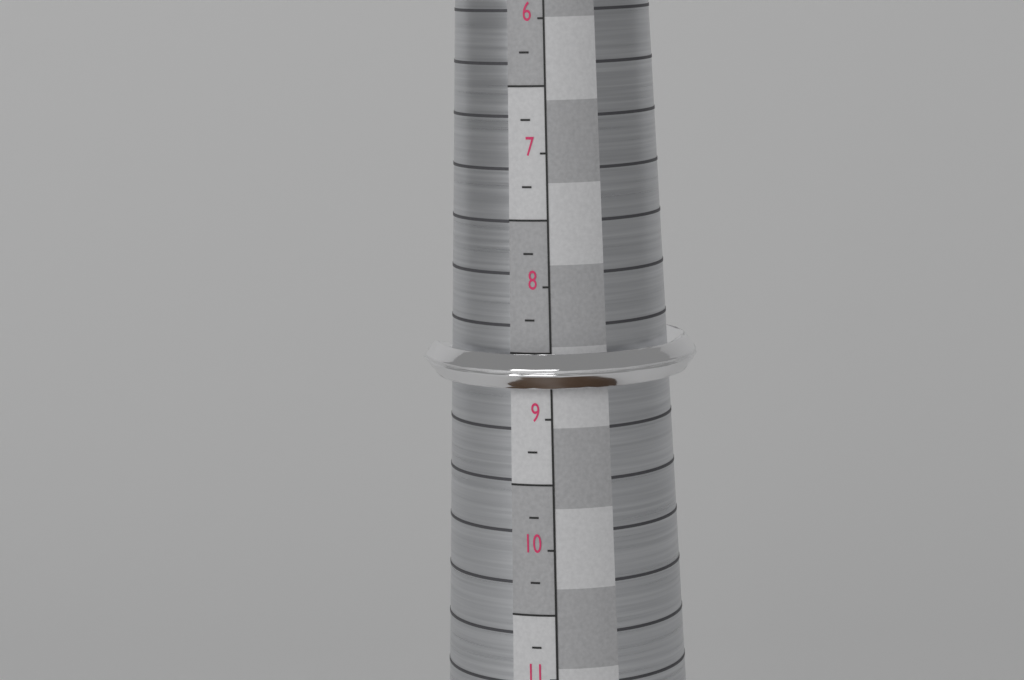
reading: 8.75 (no unit)
